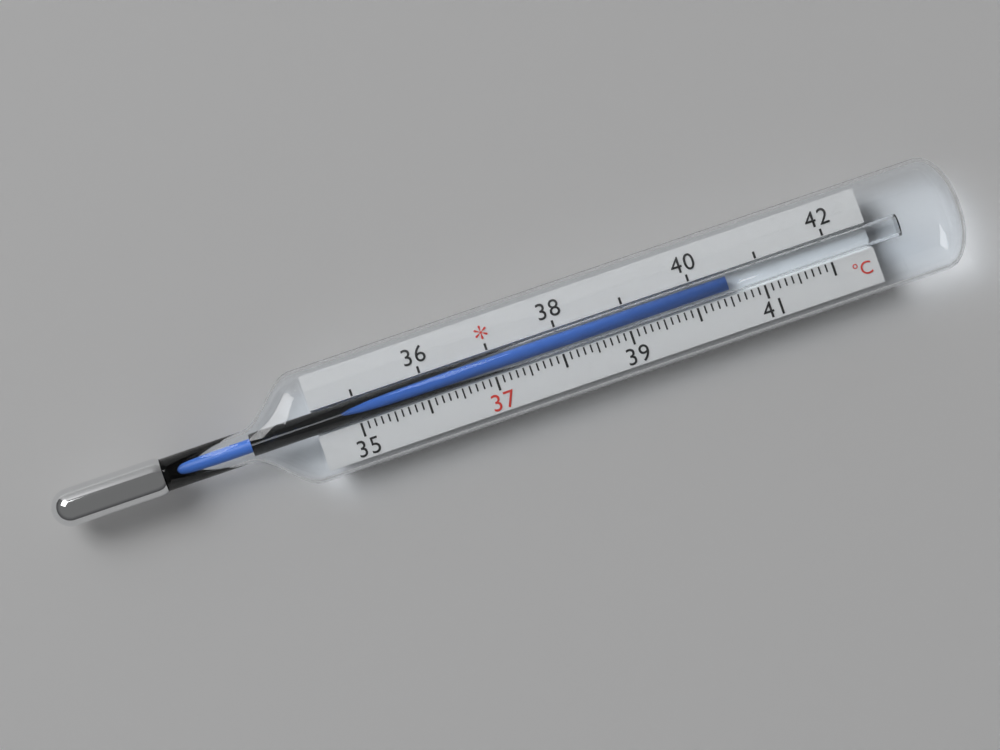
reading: 40.5 °C
